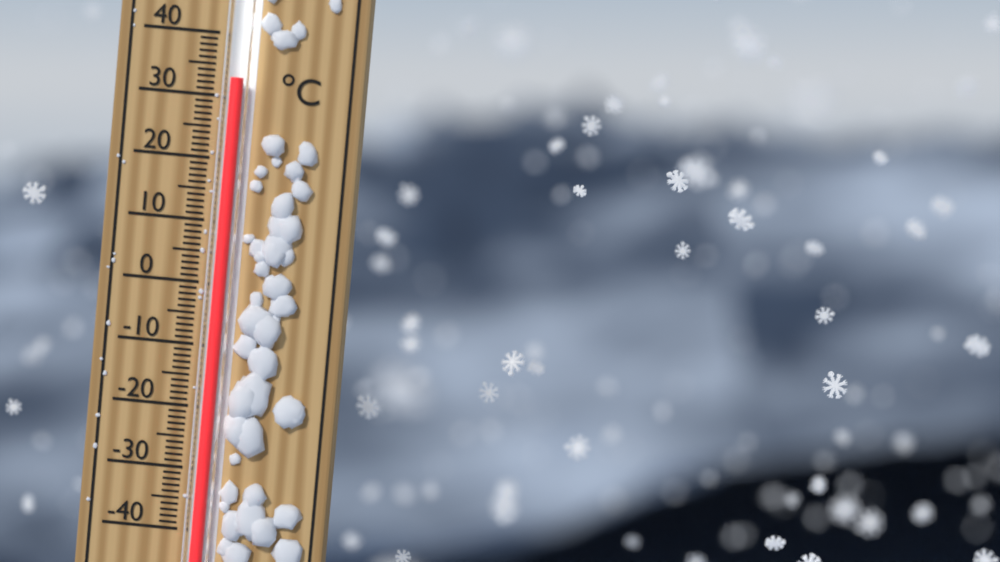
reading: 33 °C
